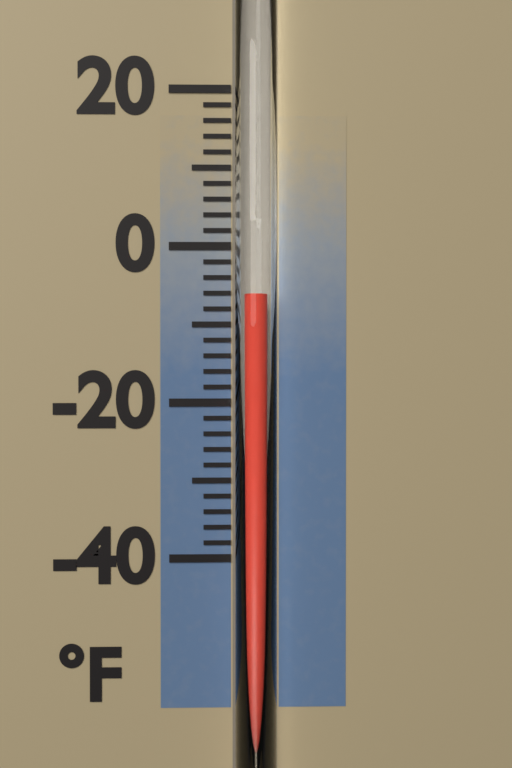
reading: -6 °F
